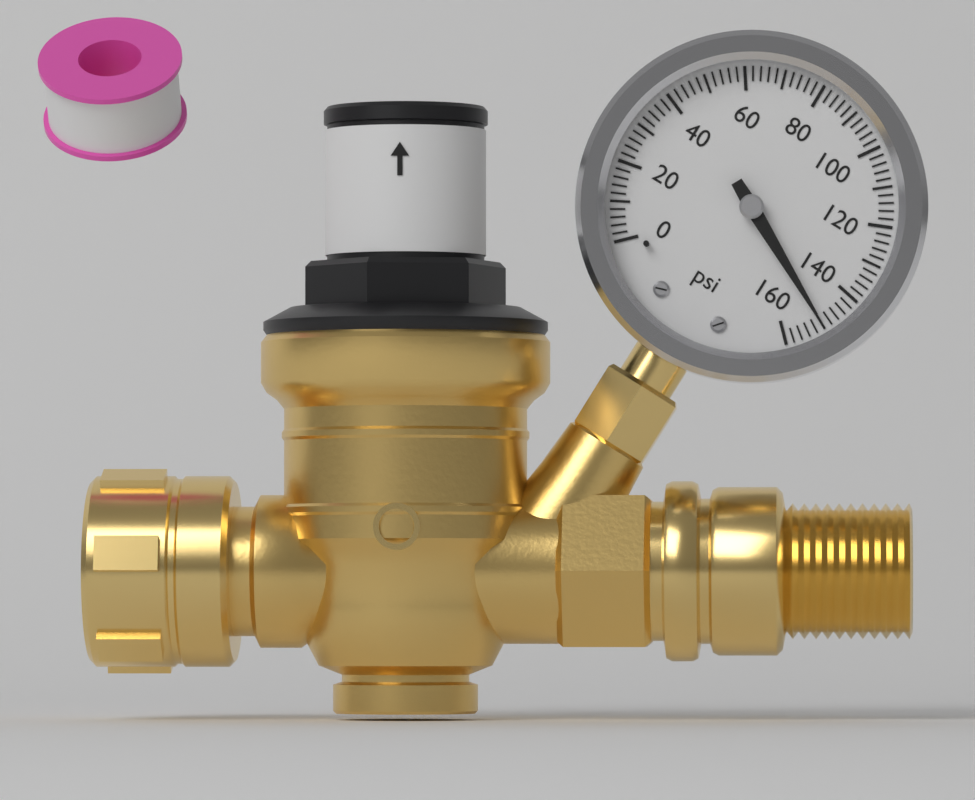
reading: 150 psi
